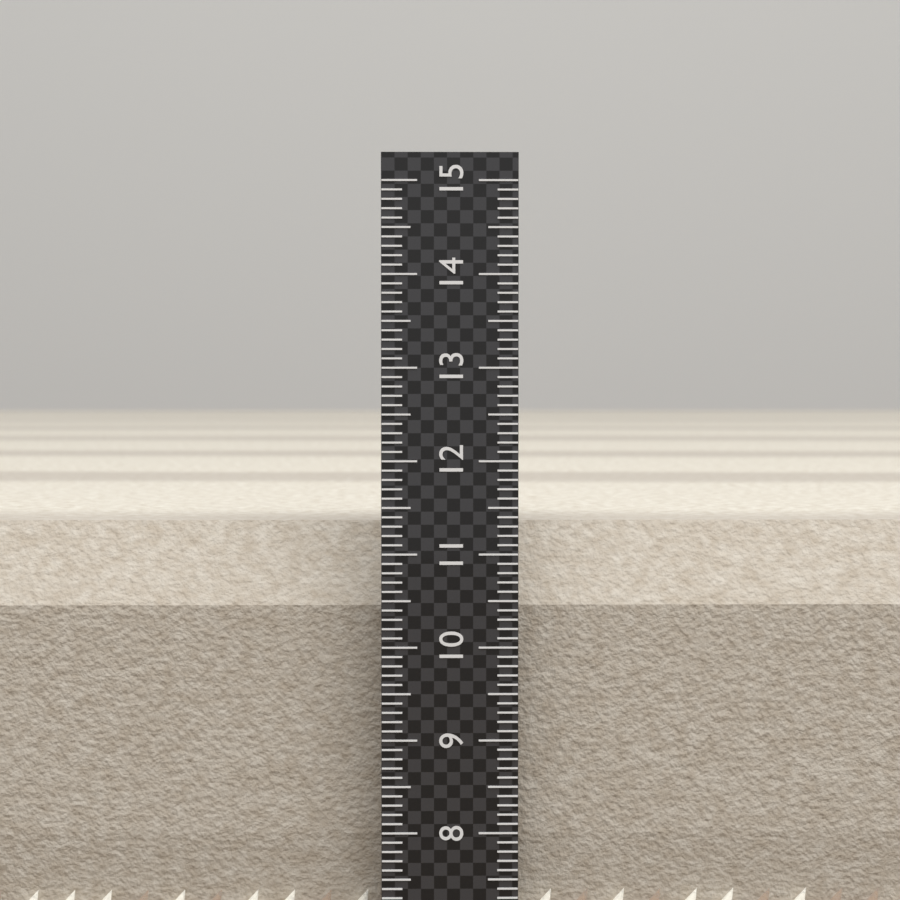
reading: 11.3 (no unit)
